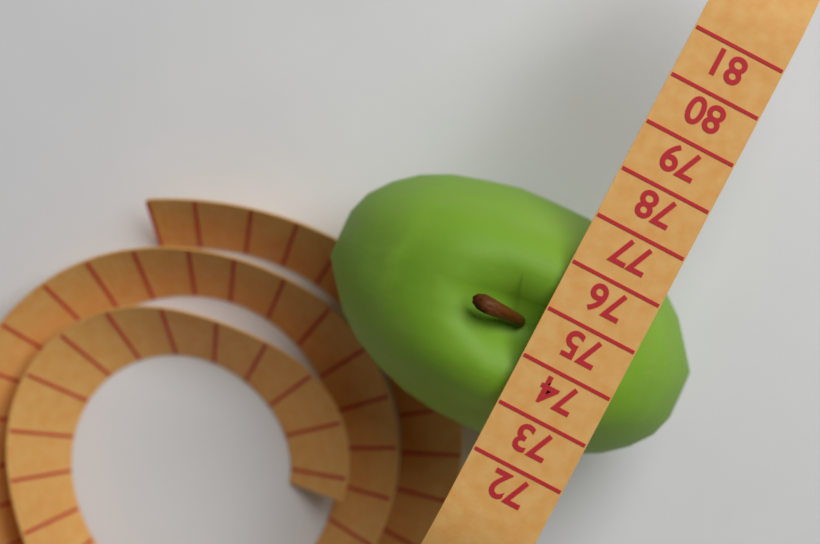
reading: 77 (no unit)
